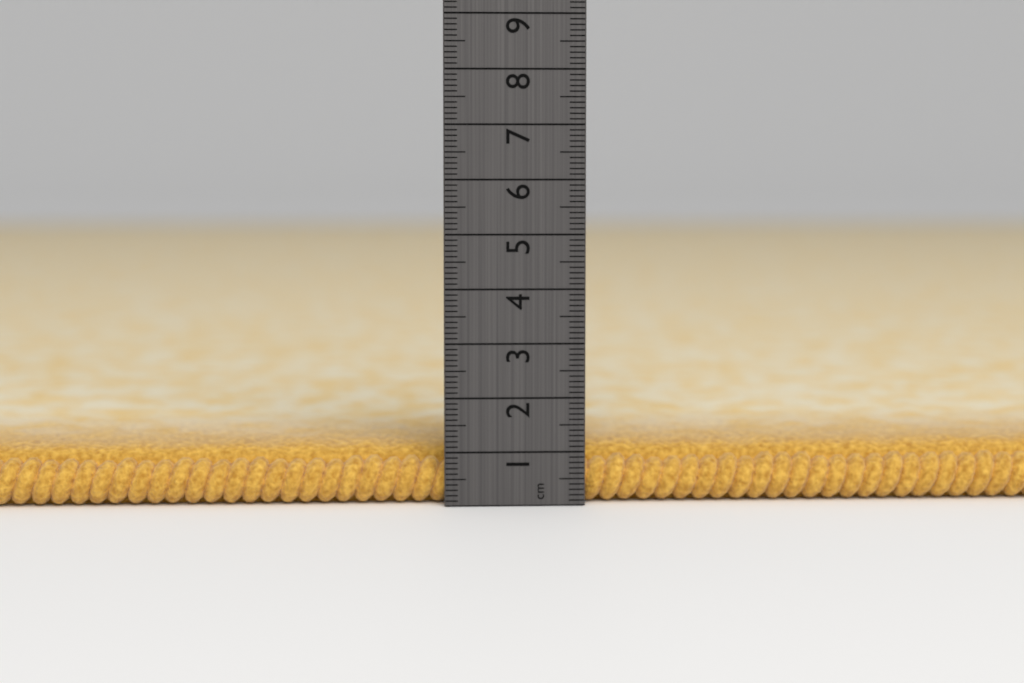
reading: 1.1 cm
